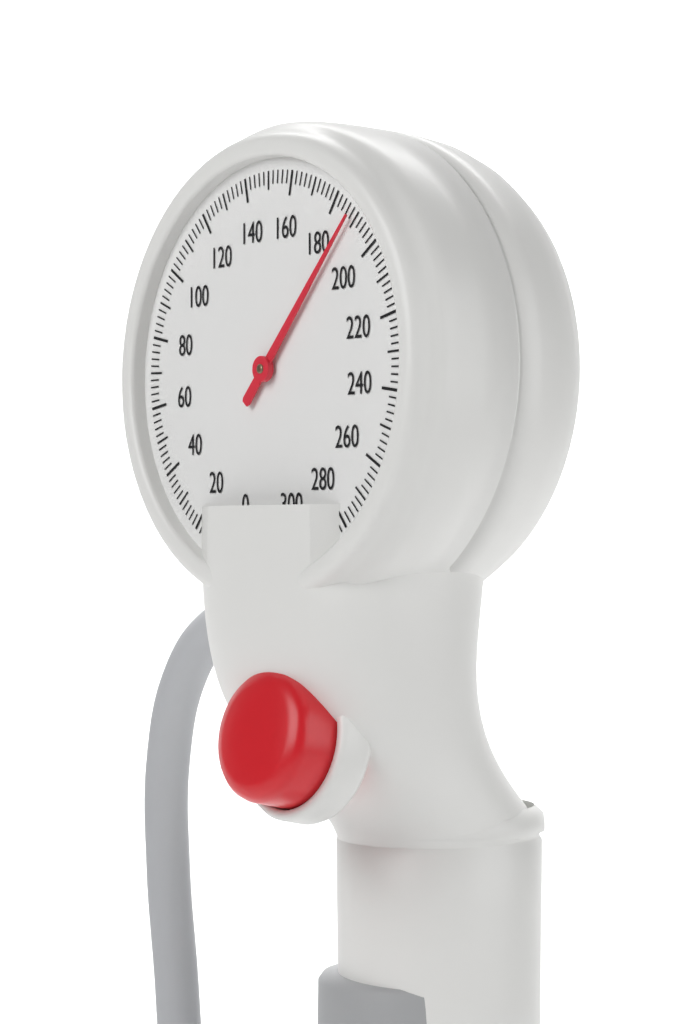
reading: 188 mmHg
